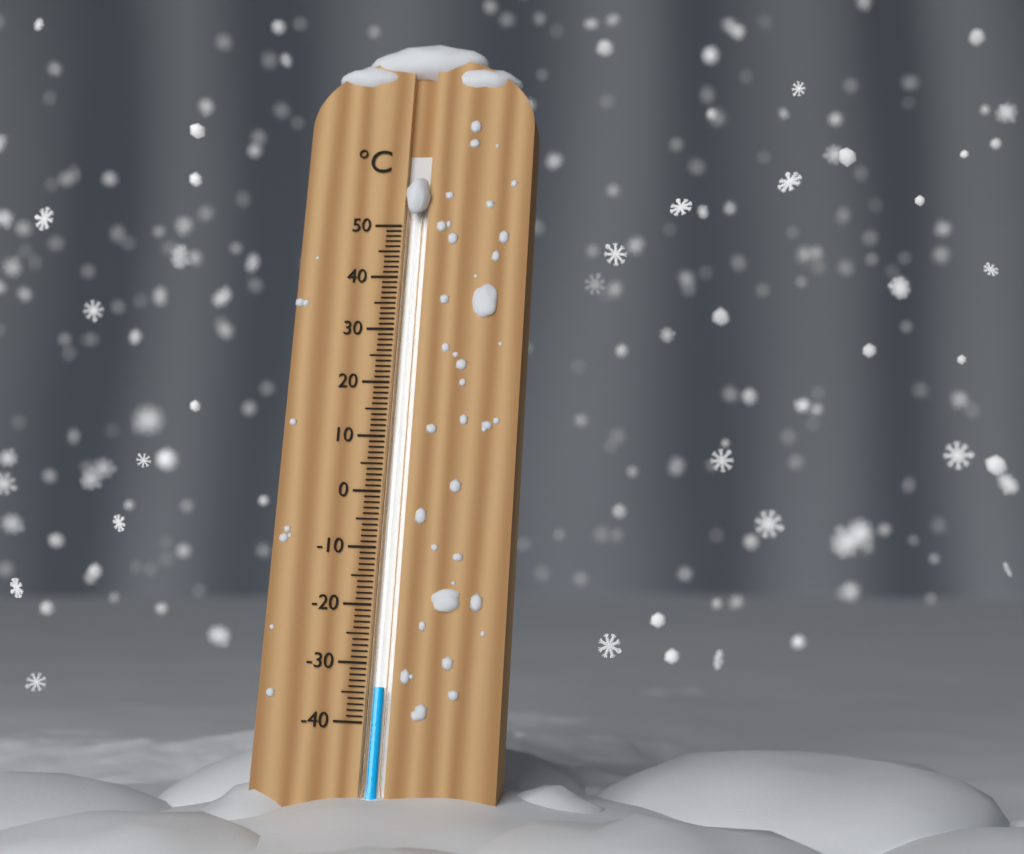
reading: -34 °C
